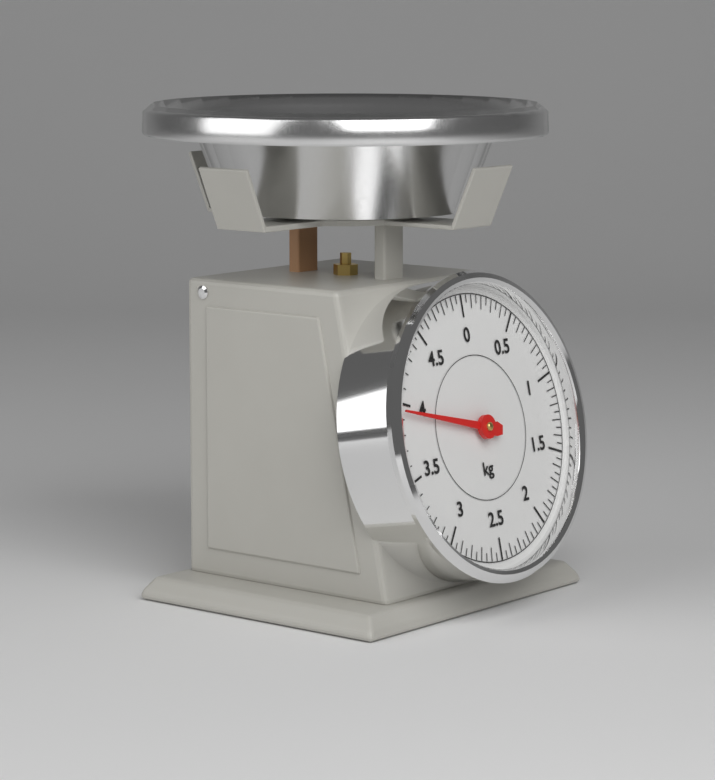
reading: 3.95 kg
